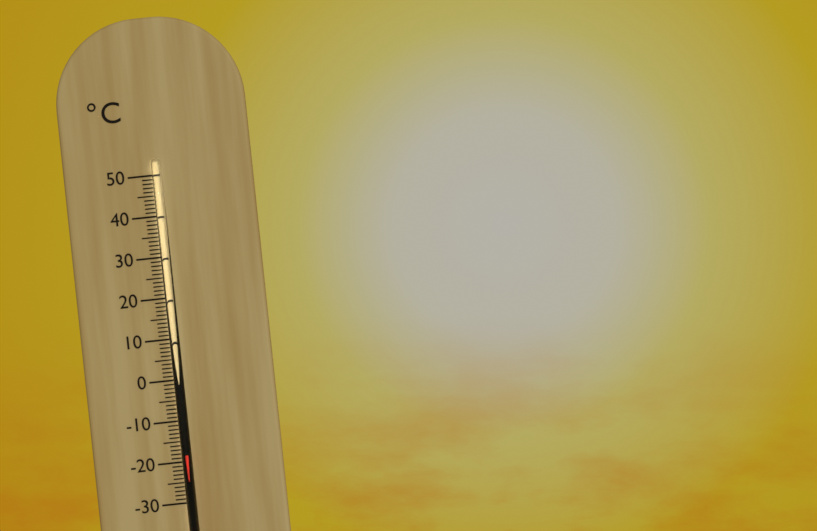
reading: -18 °C
